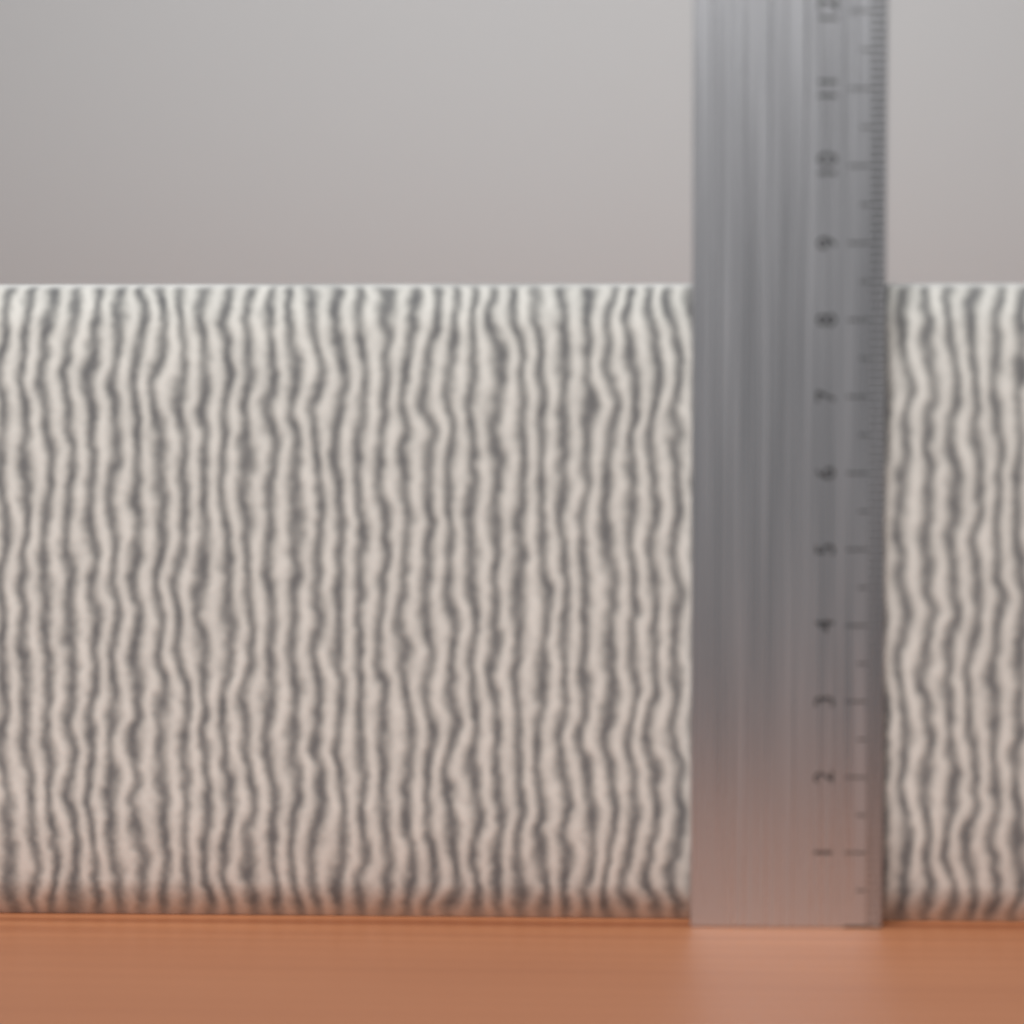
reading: 8.5 cm
